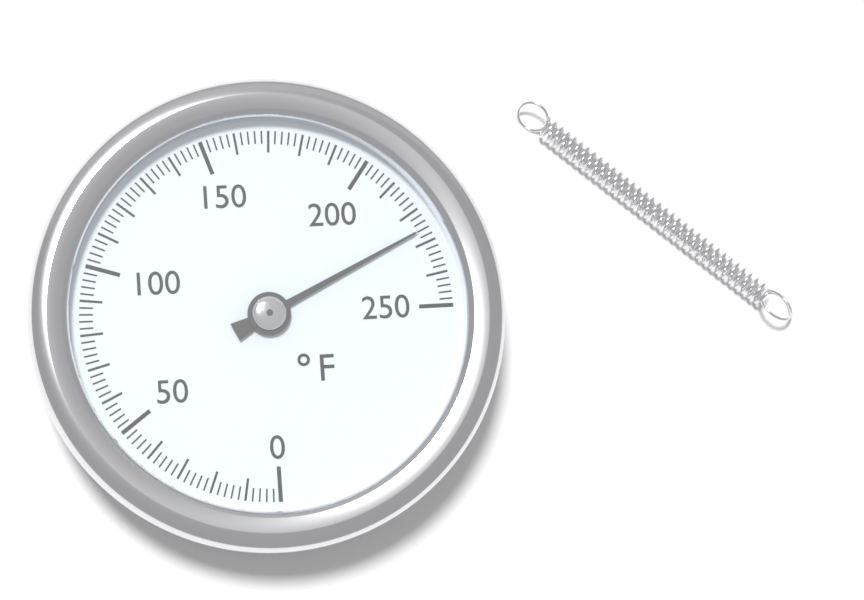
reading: 226 °F
